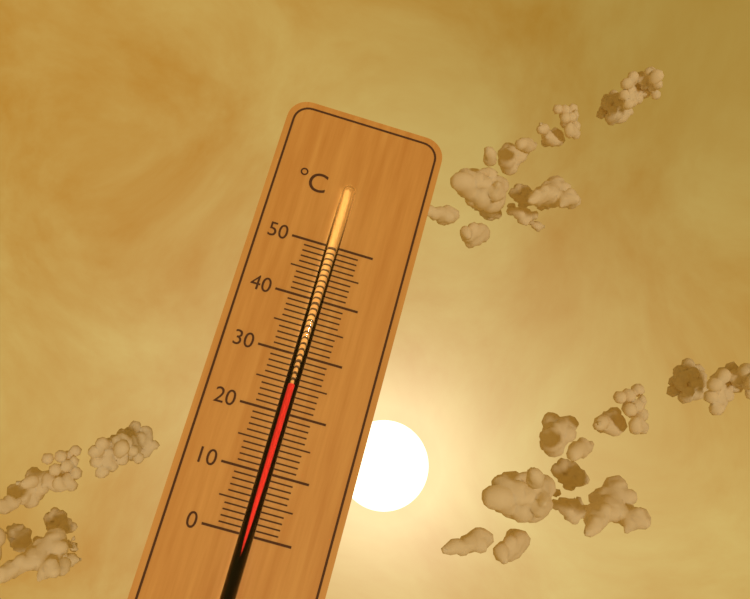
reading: 25 °C
